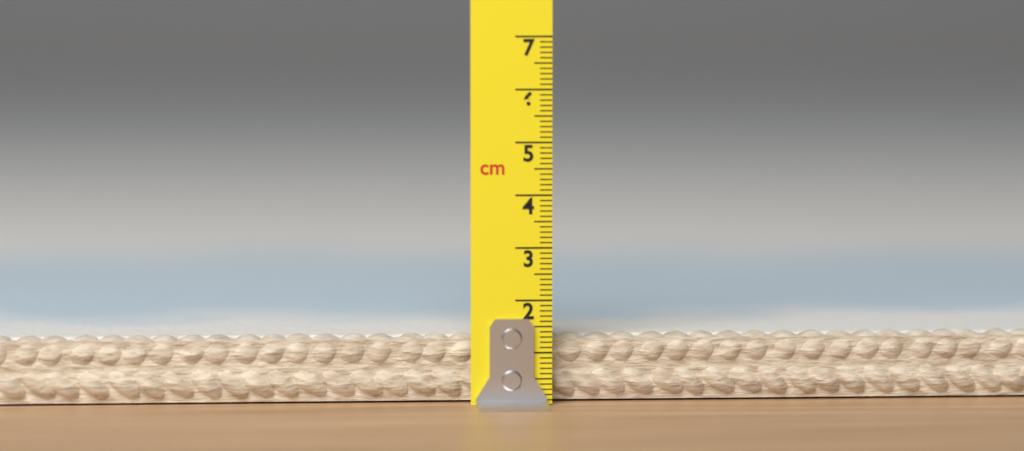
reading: 1.3 cm
